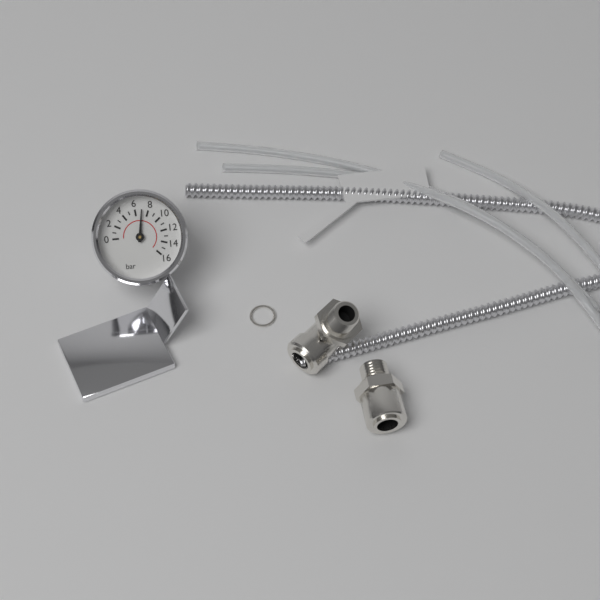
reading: 7 bar
